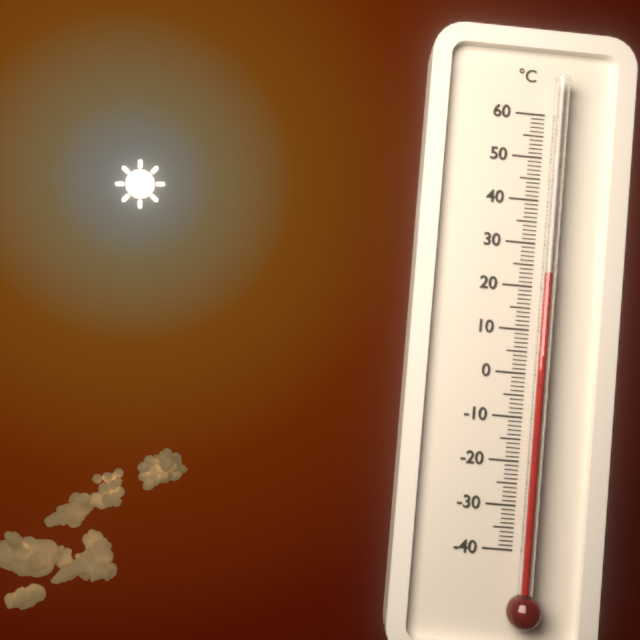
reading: 23 °C
